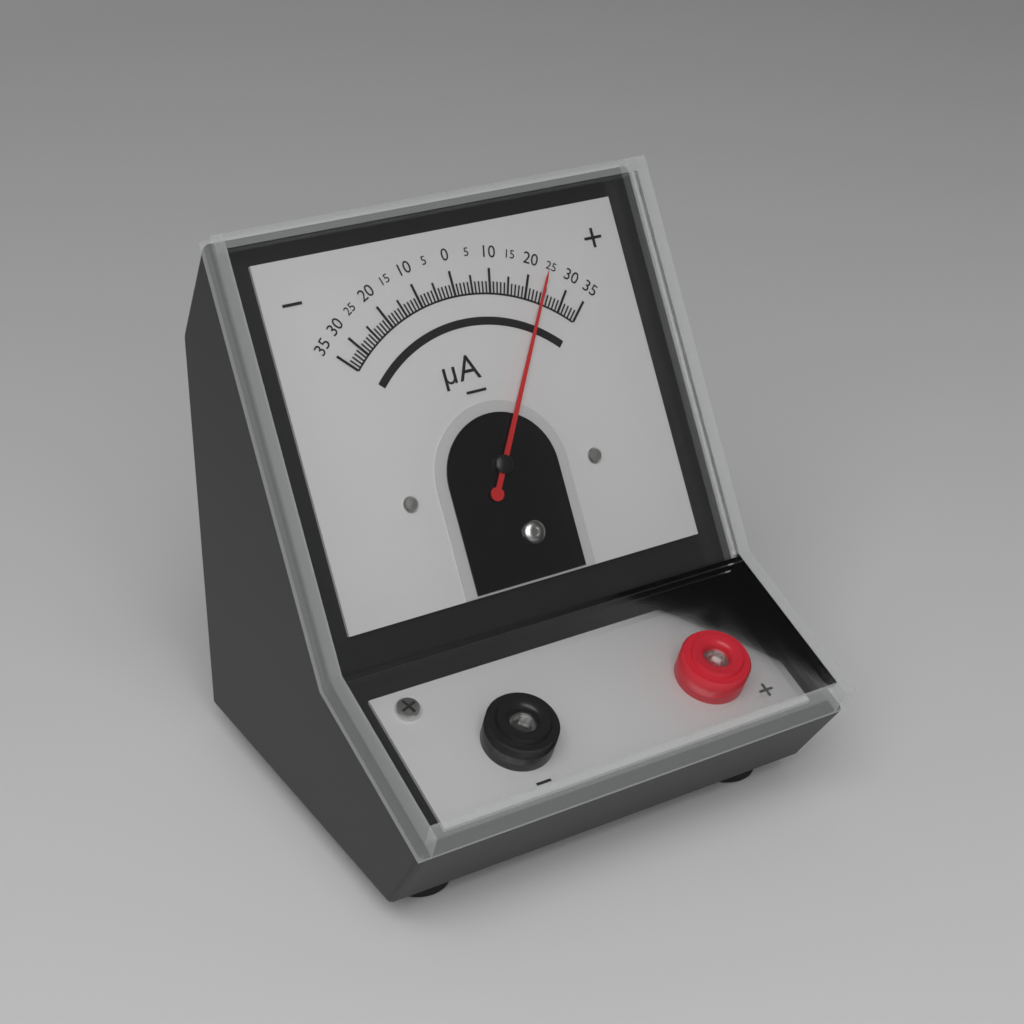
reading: 24 µA
